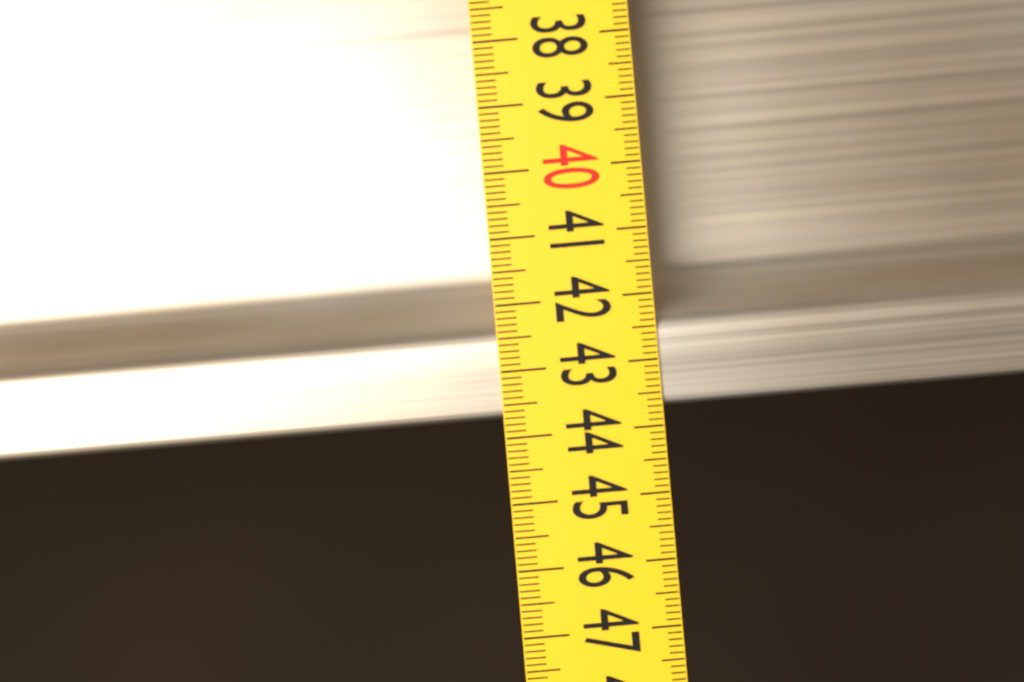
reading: 43.7 (no unit)
